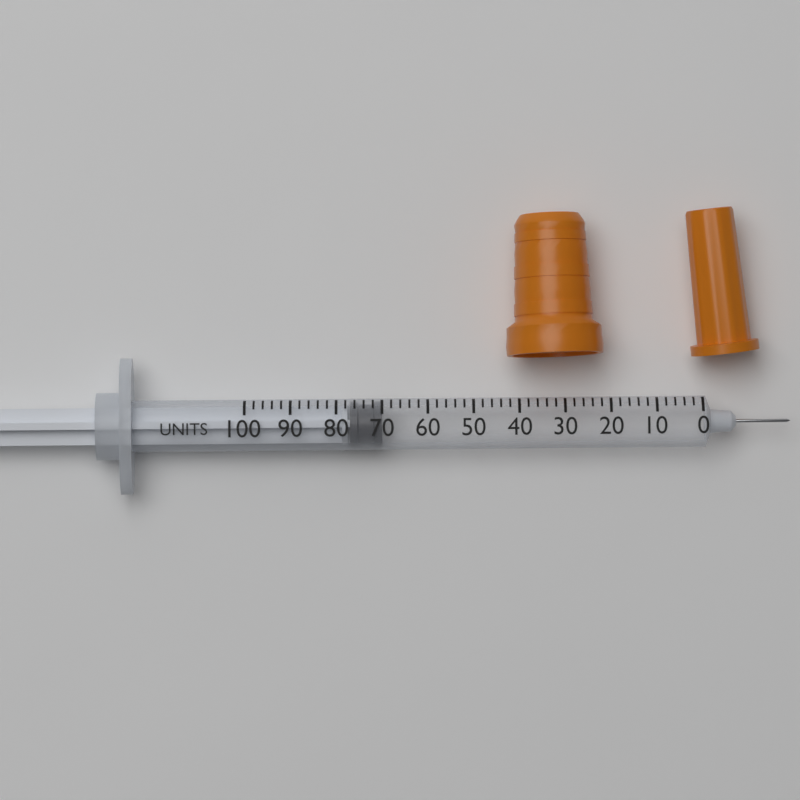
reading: 70 units
